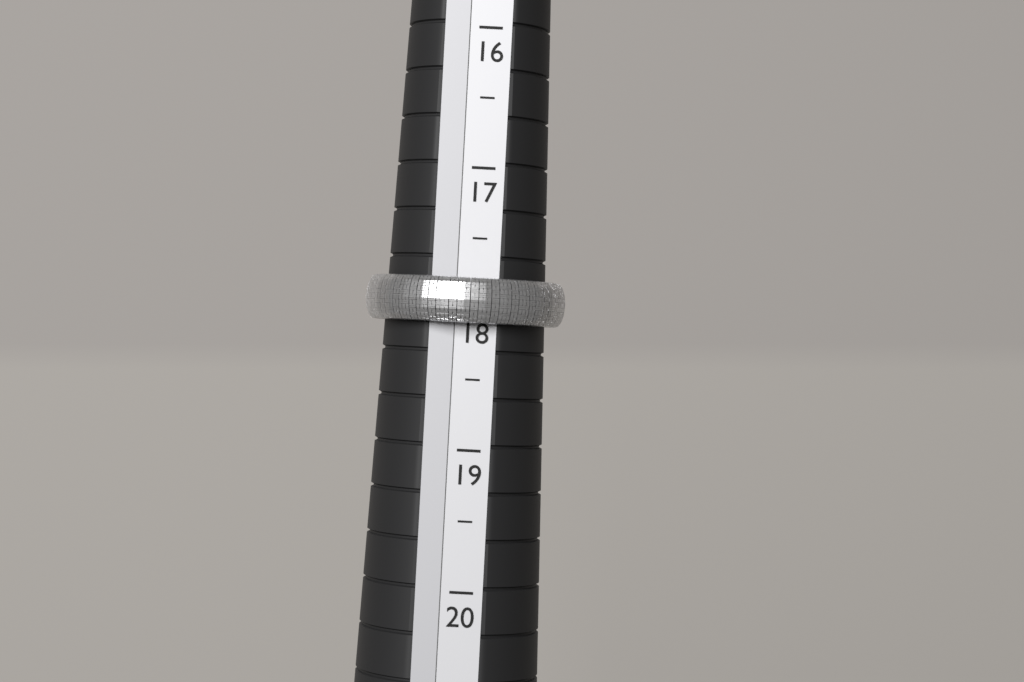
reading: 18.1 (no unit)
